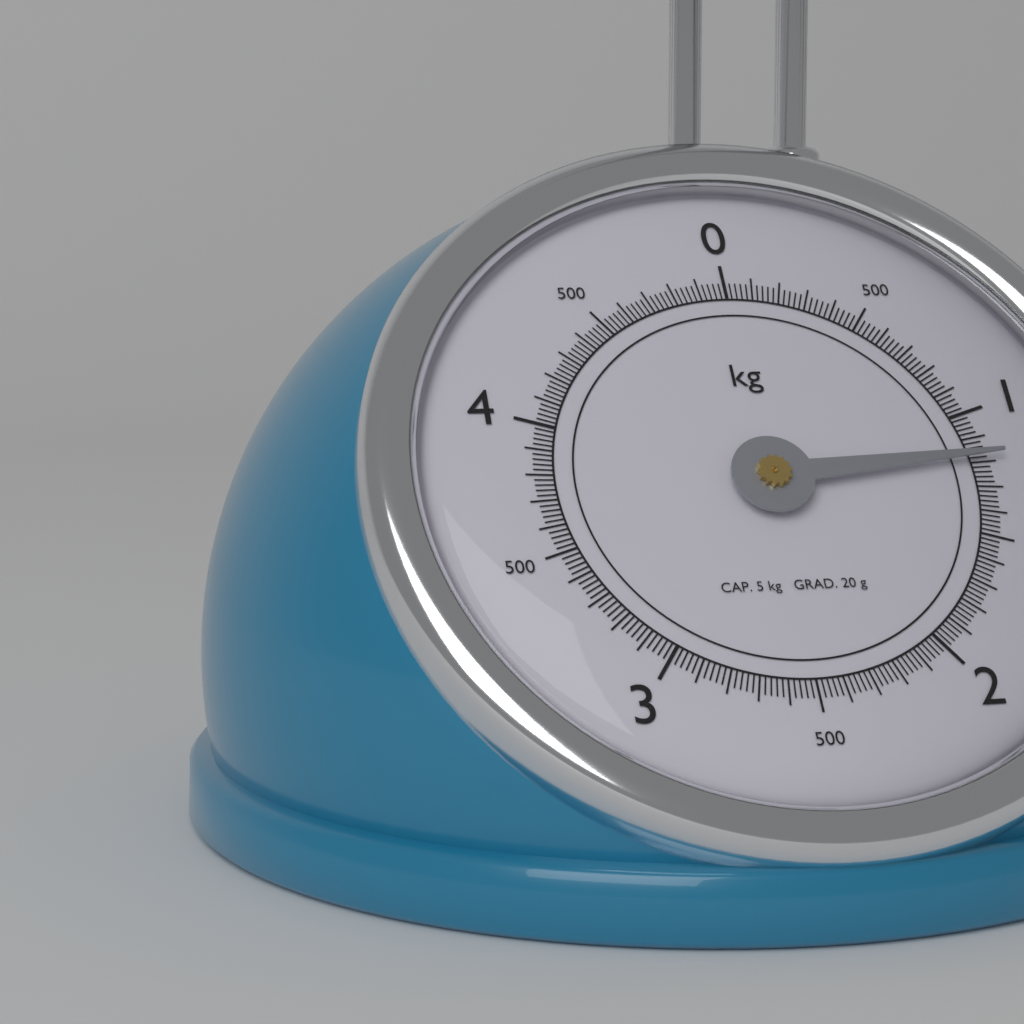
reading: 1.18 kg
